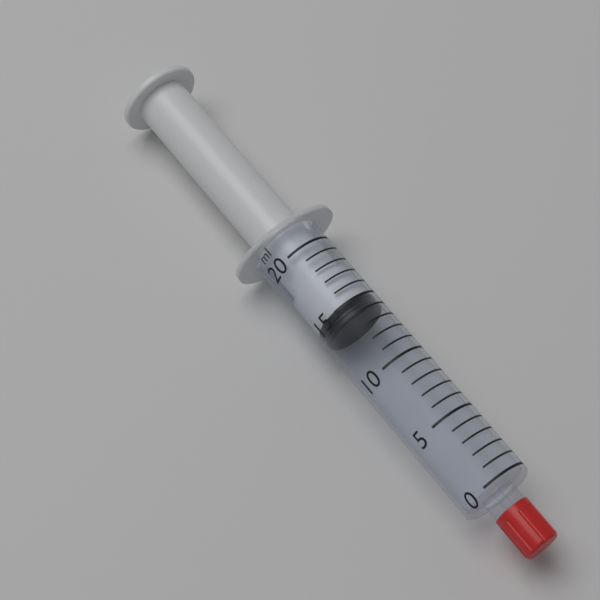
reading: 14 ml
